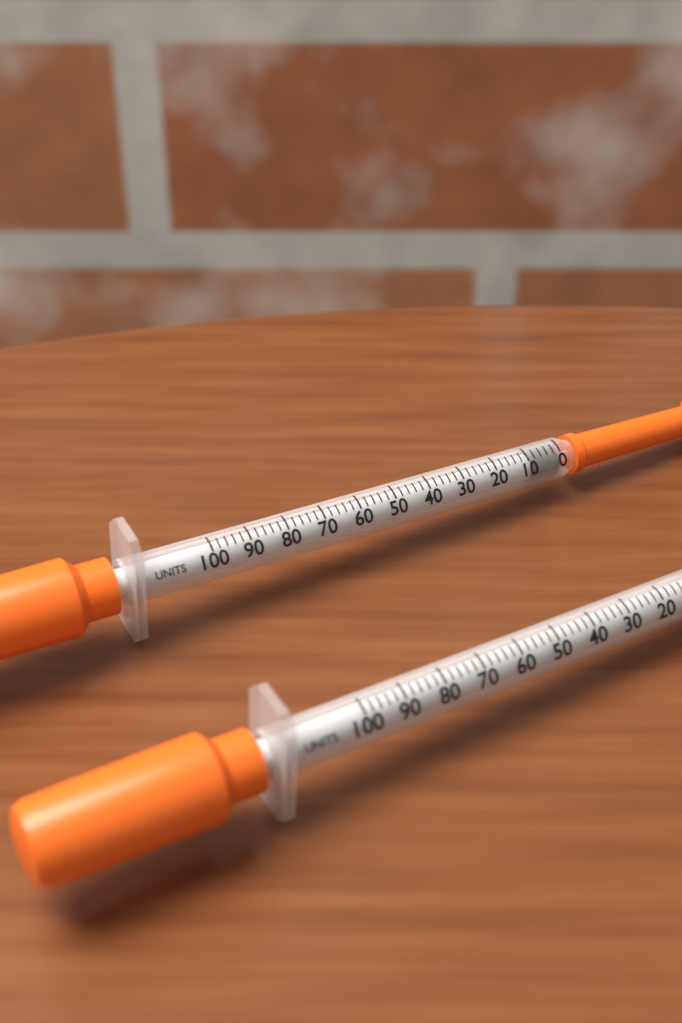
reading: 0 units
